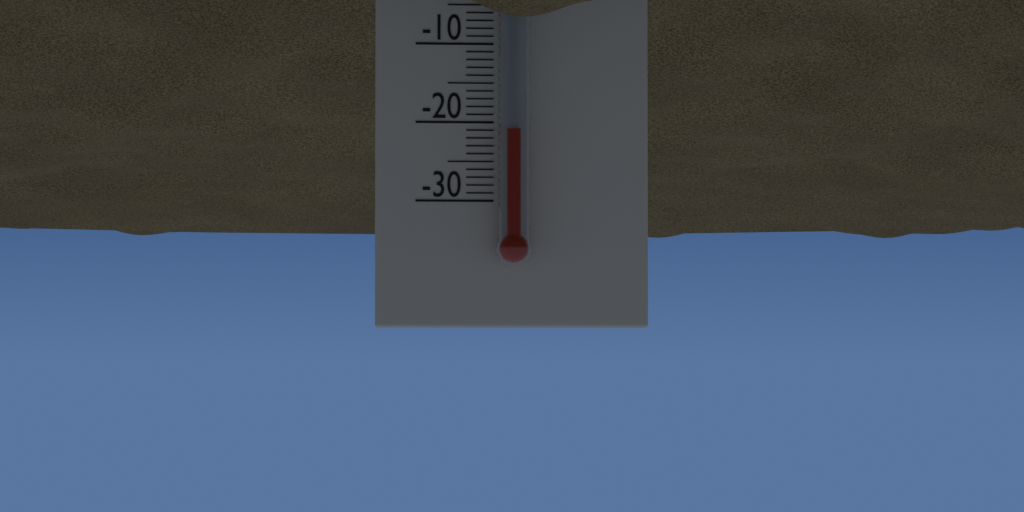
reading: -21 °C
